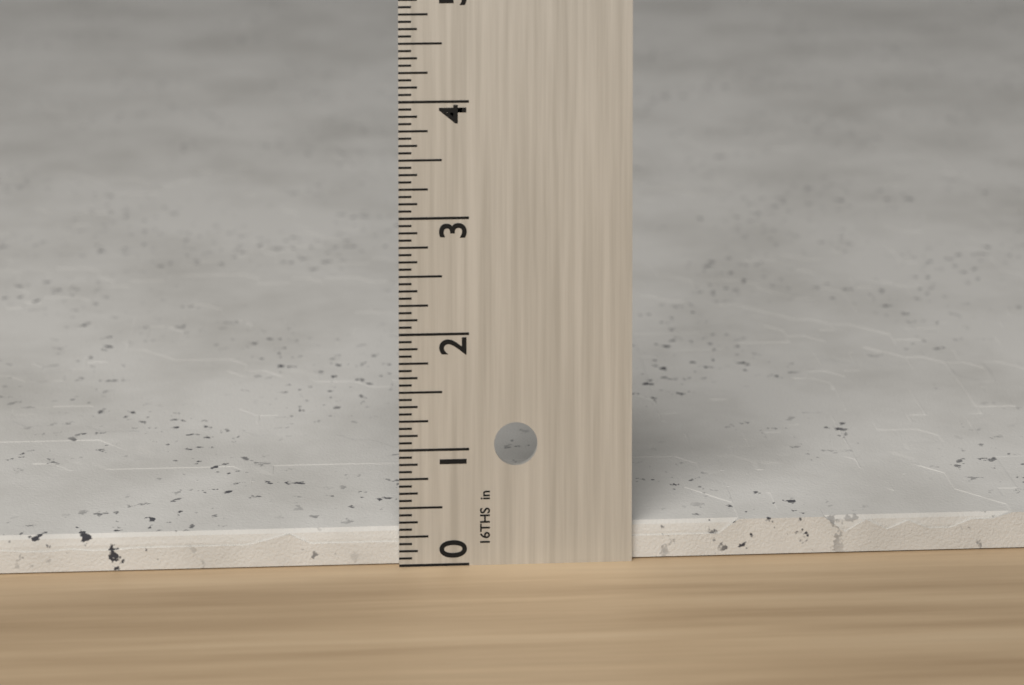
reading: 0.3125 in
